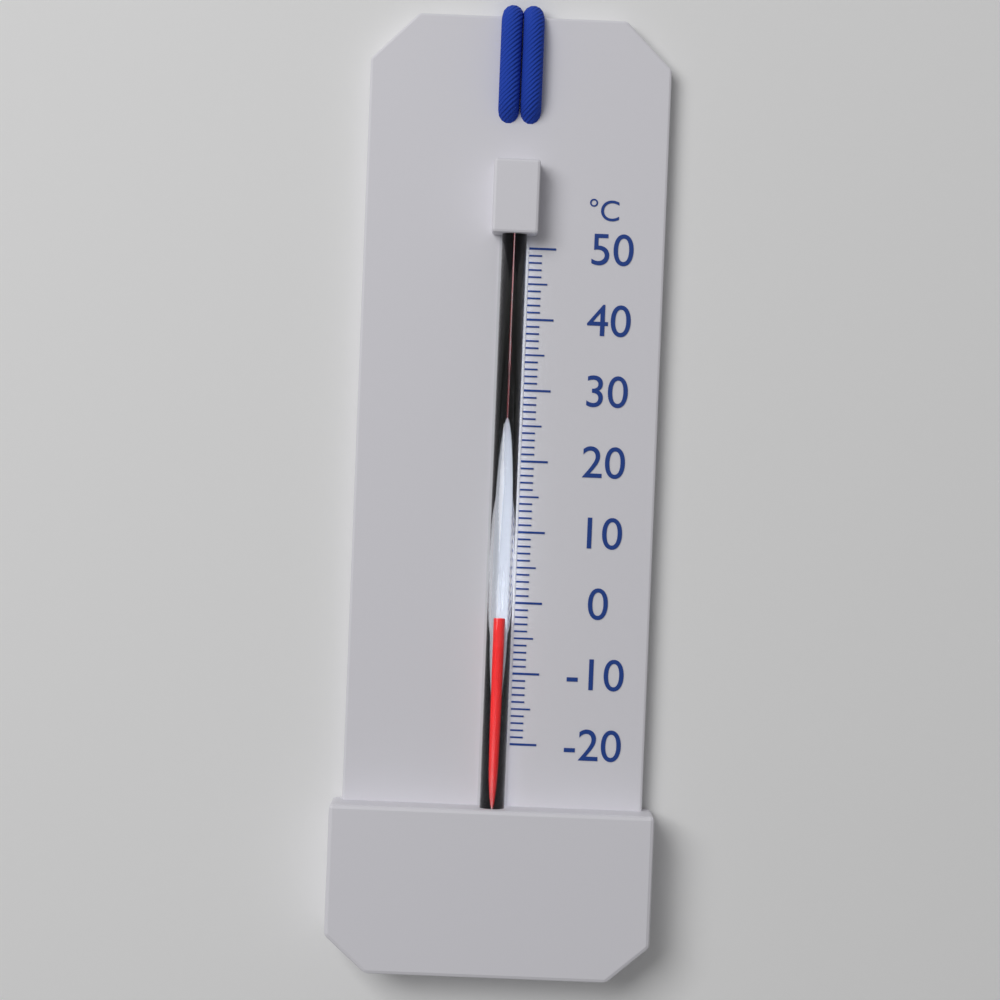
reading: -2 °C
